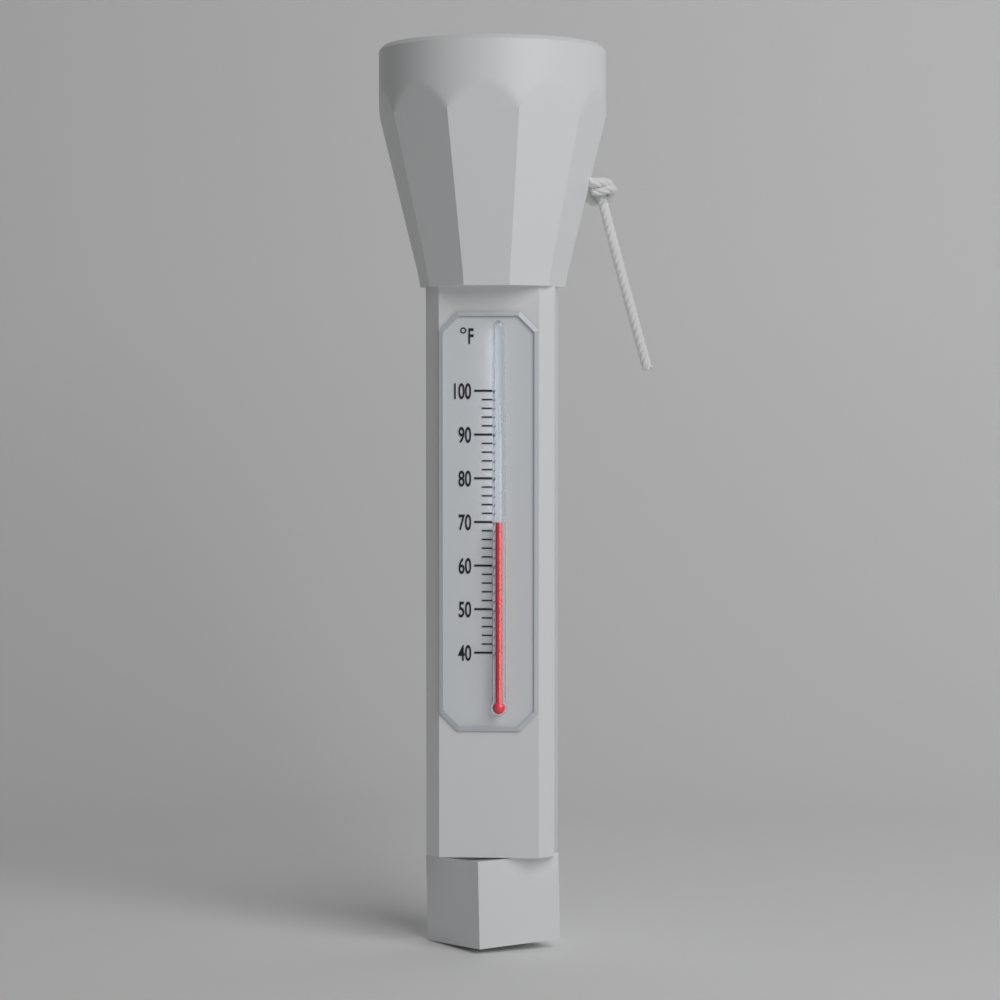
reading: 70 °F
